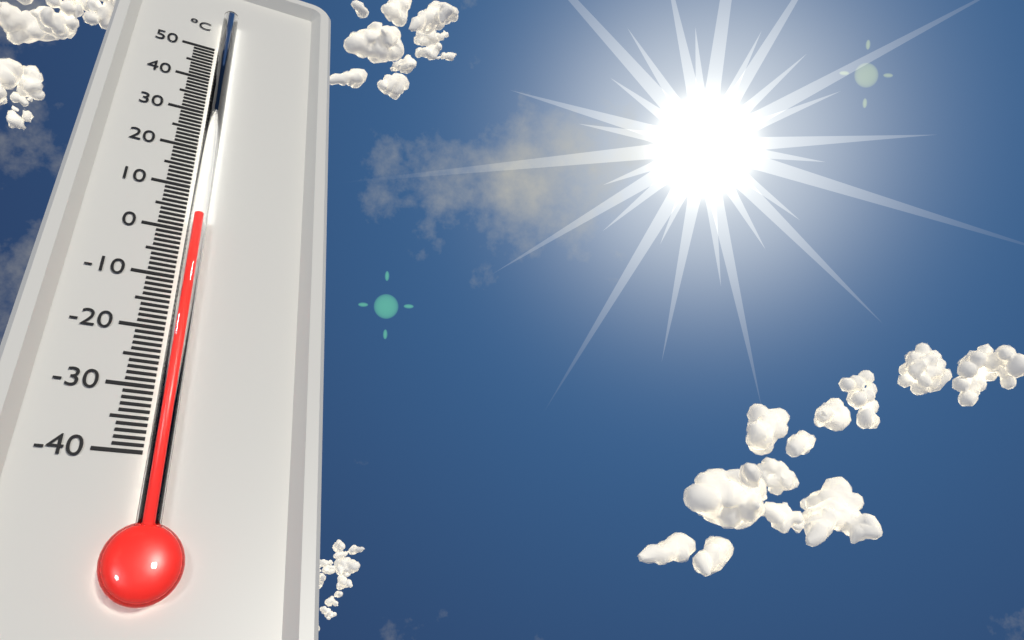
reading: 2 °C
